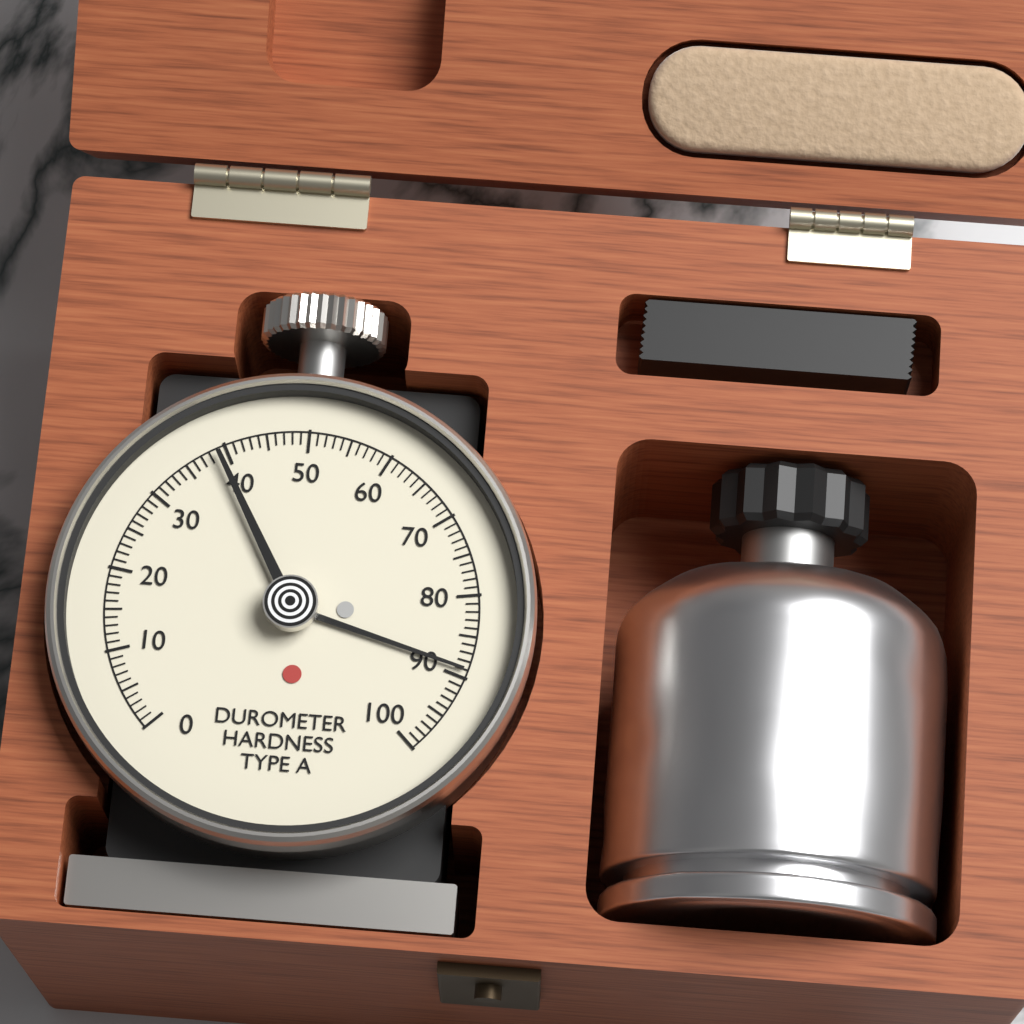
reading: 89 Shore A
